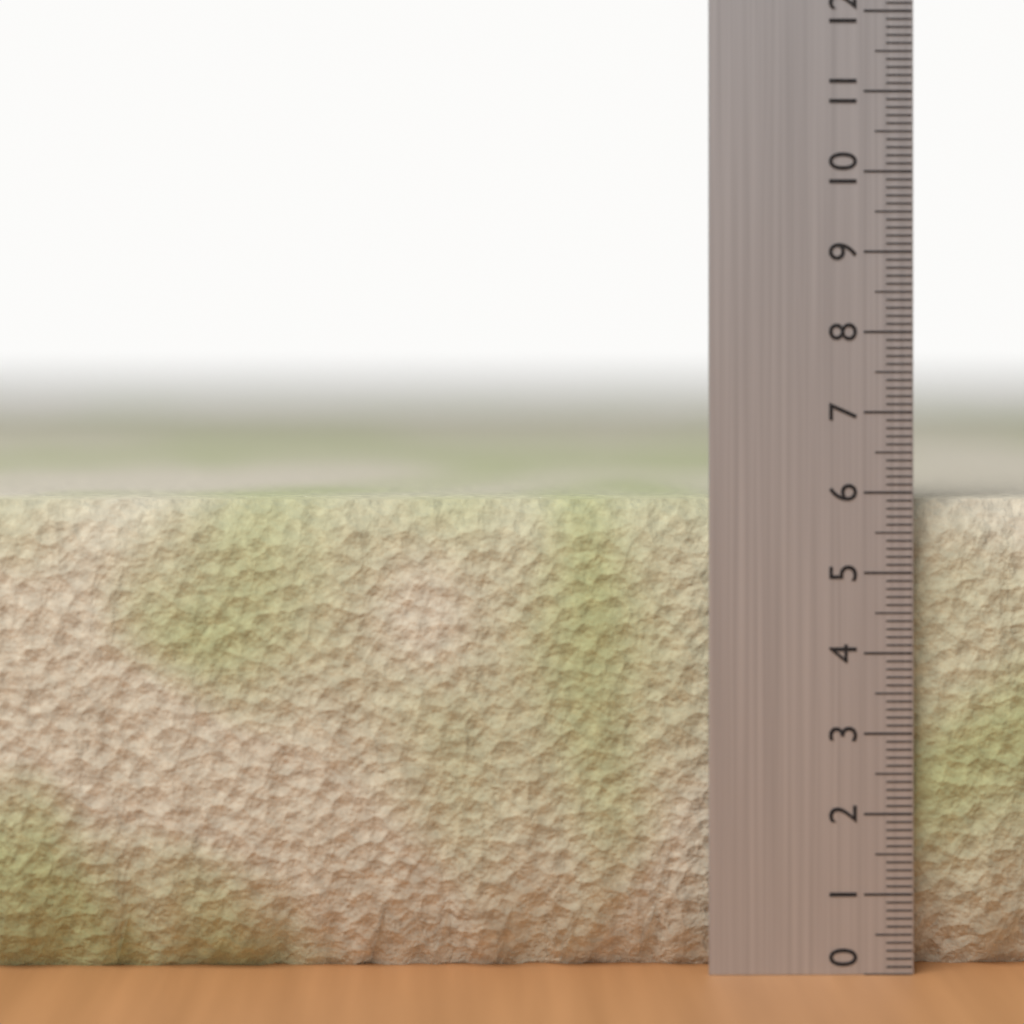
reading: 5.9 (no unit)
